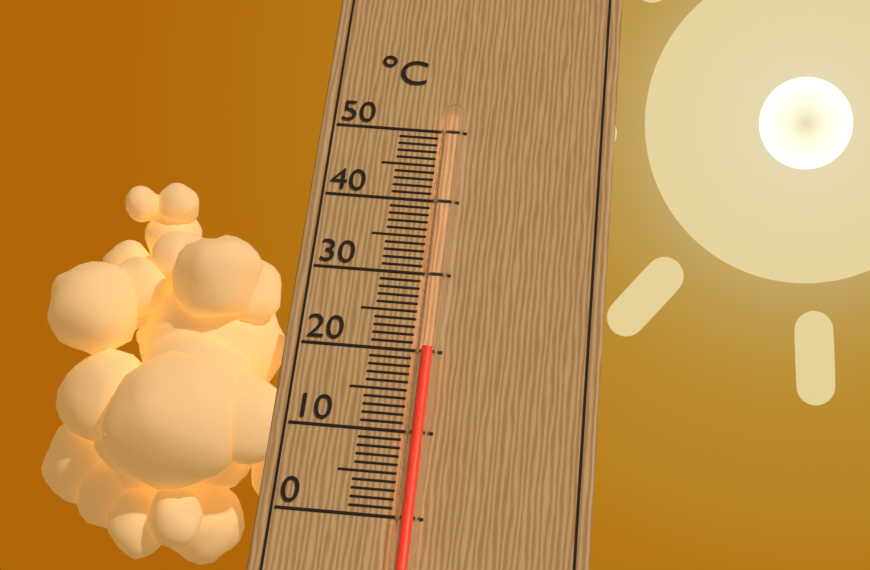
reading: 20 °C
